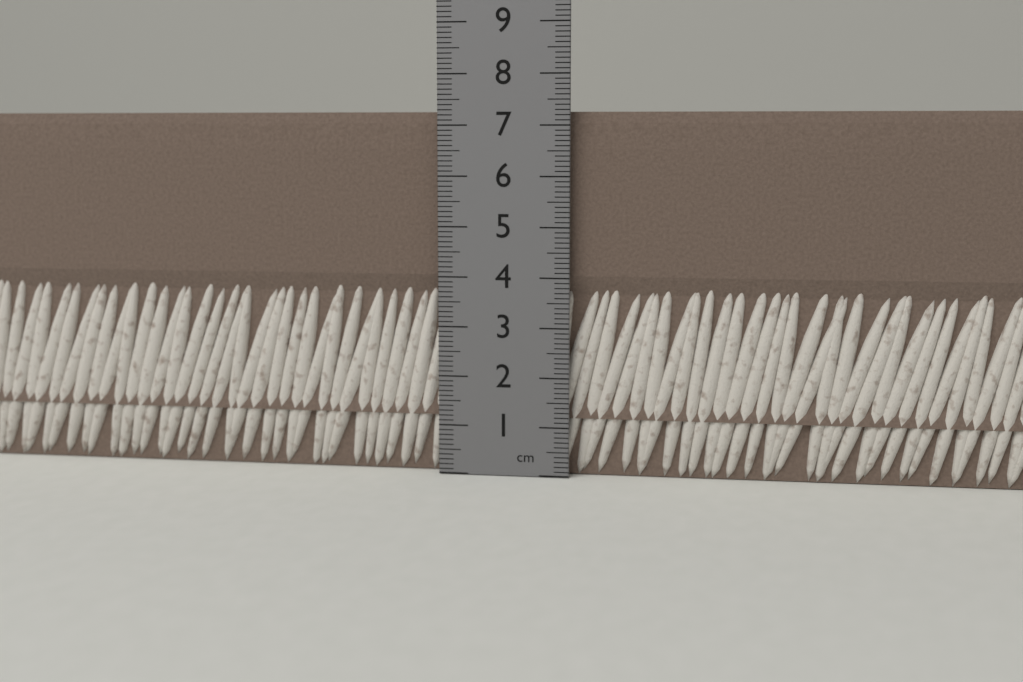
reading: 7.3 cm
